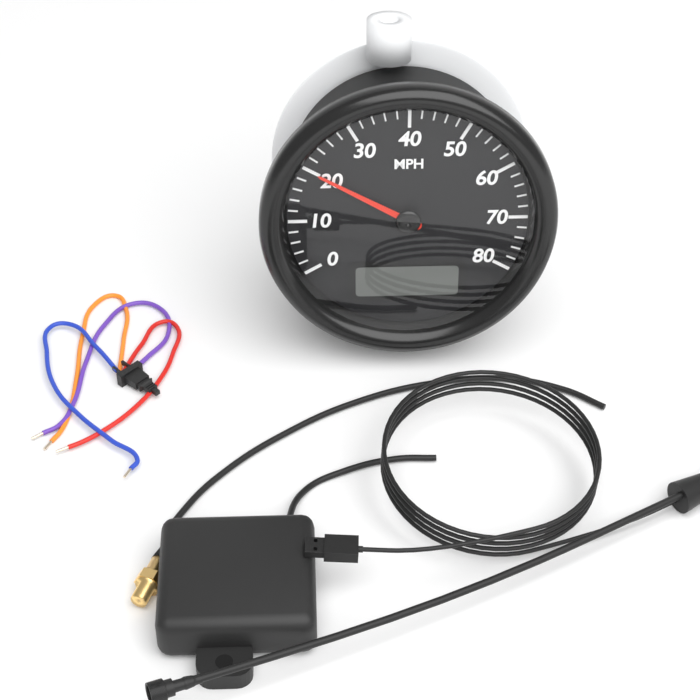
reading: 20 MPH
